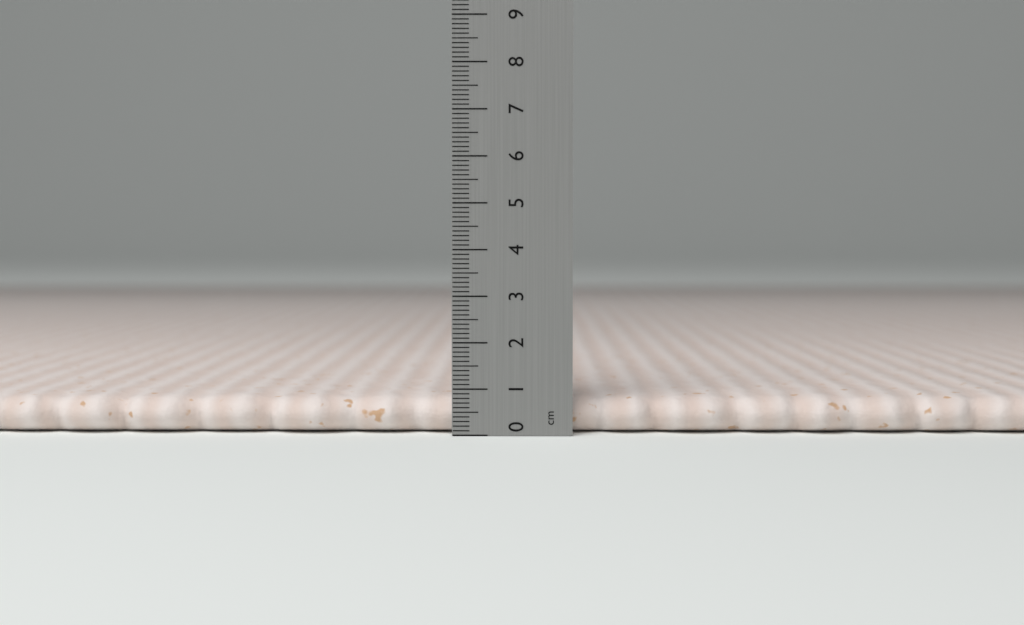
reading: 0.8 cm
